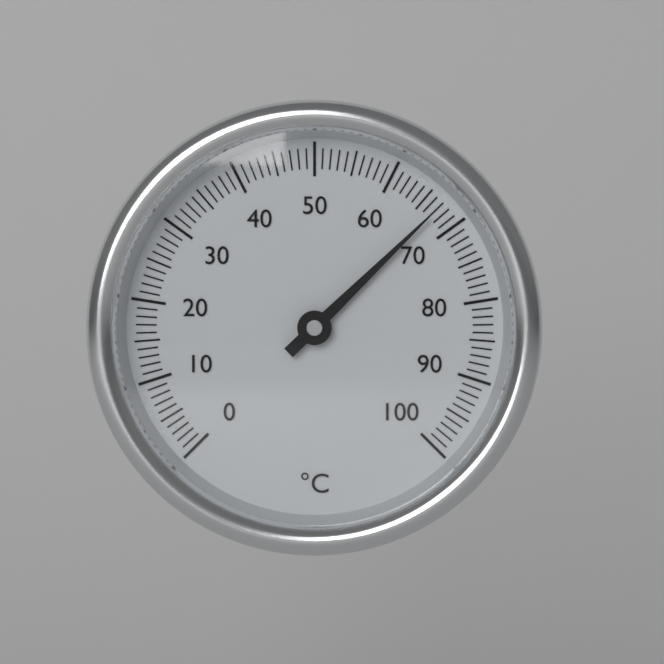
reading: 67 °C
